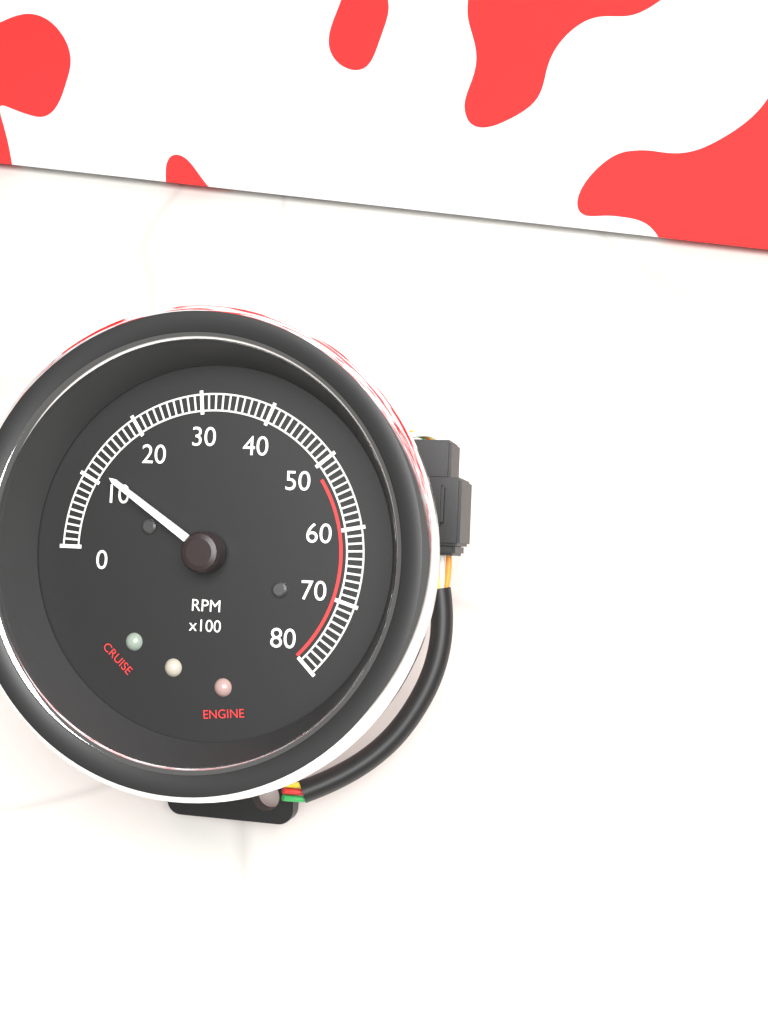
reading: 1200 RPM
